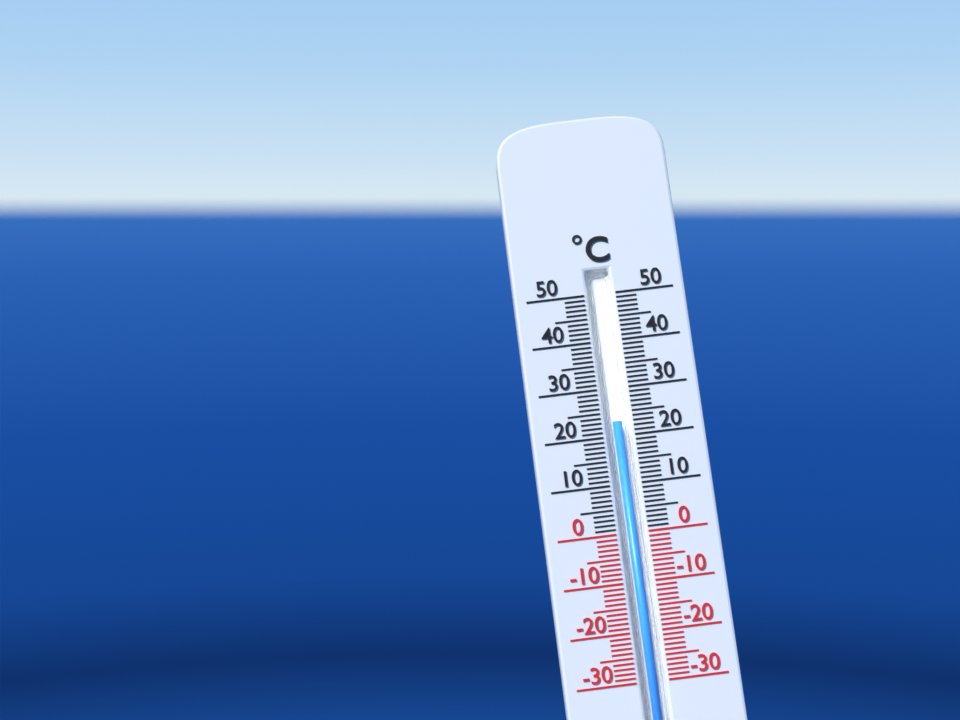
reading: 23 °C
